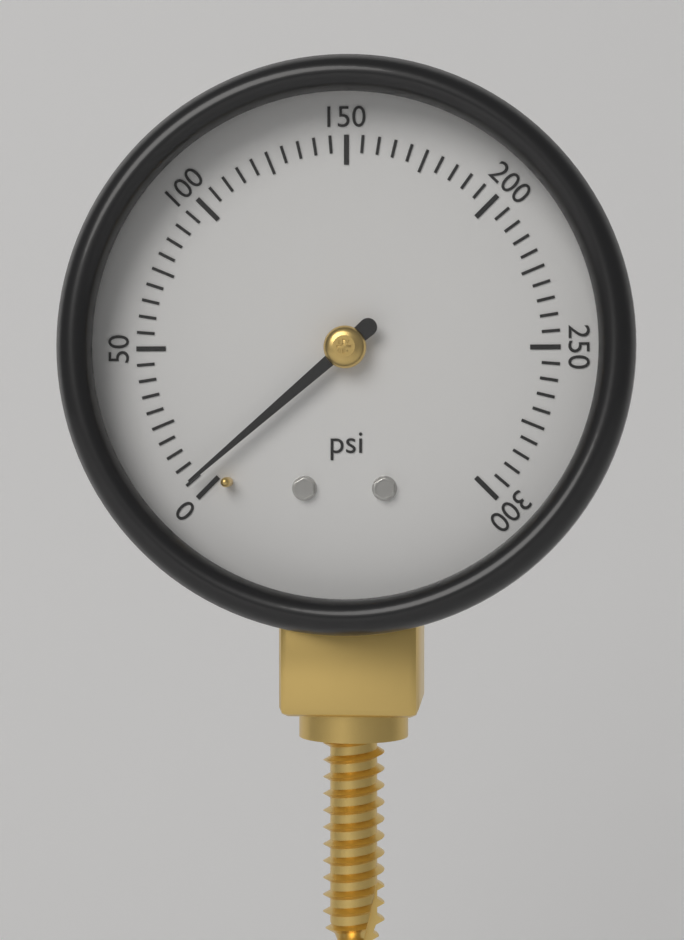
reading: 5 psi
